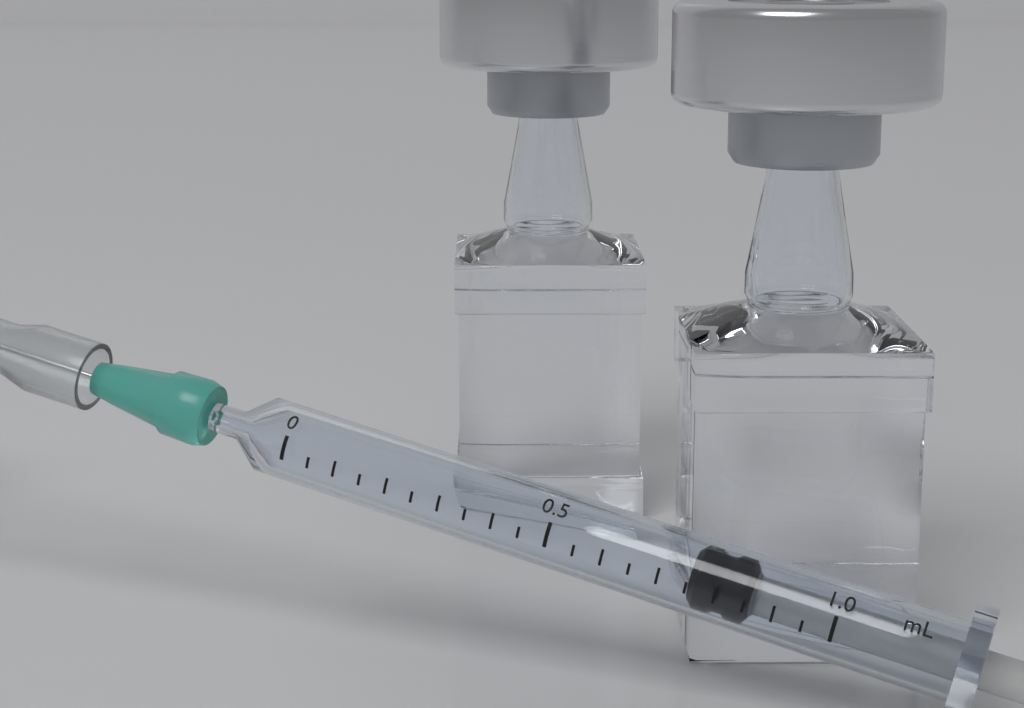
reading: 0.75 mL
